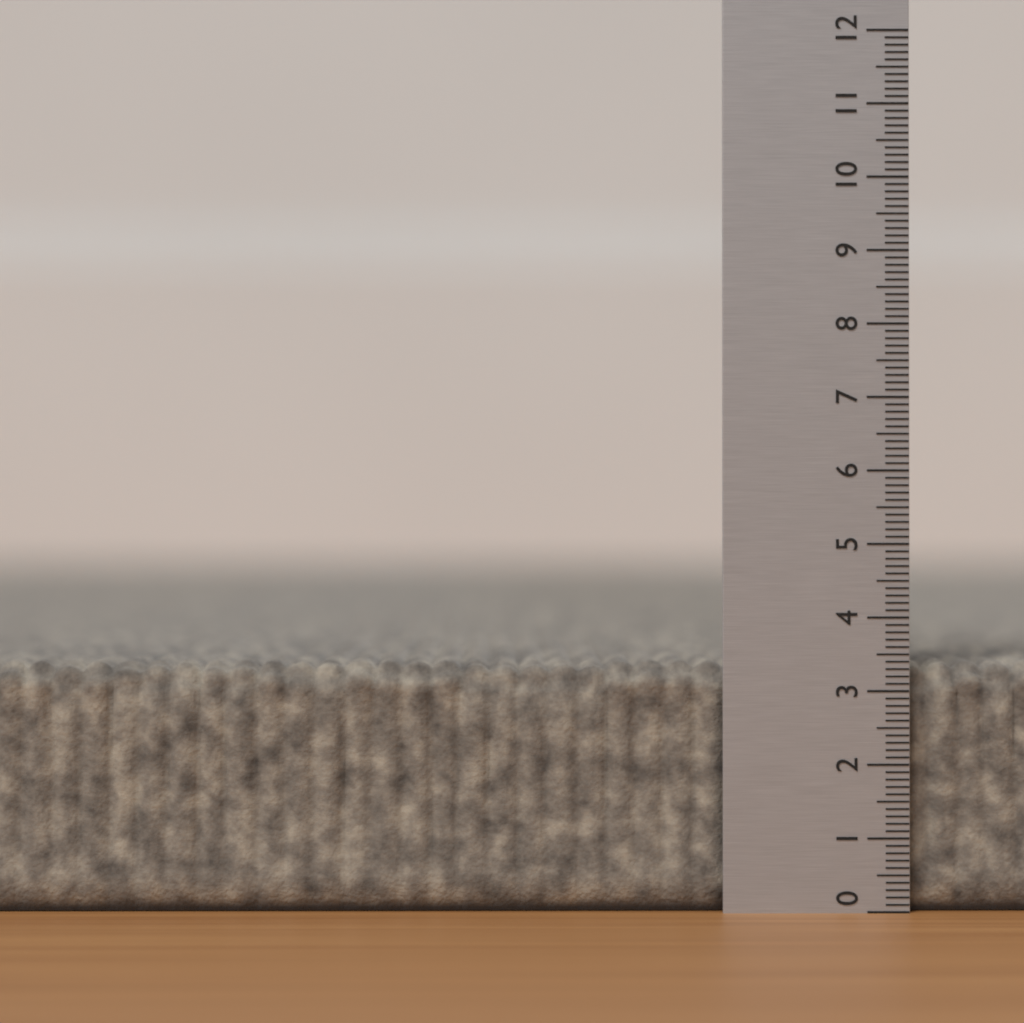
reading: 3.4 (no unit)
